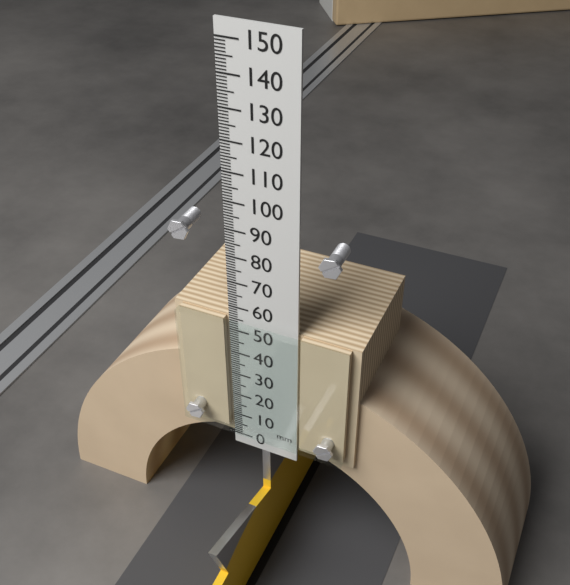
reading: 55 mm
